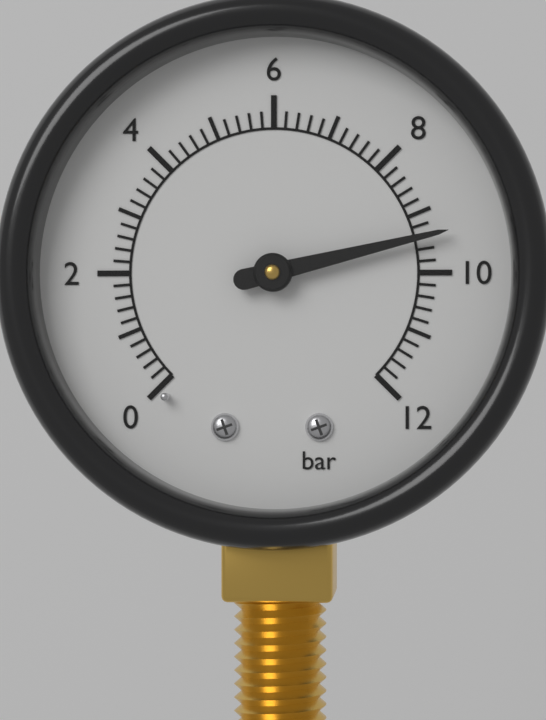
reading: 9.4 bar
